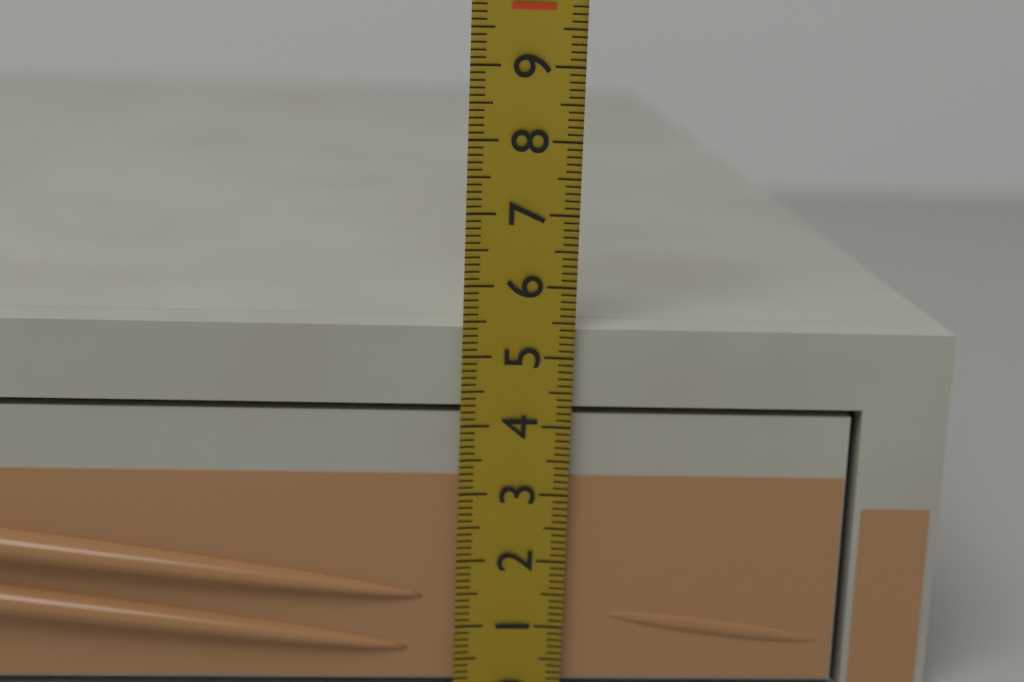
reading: 5.4 (no unit)
